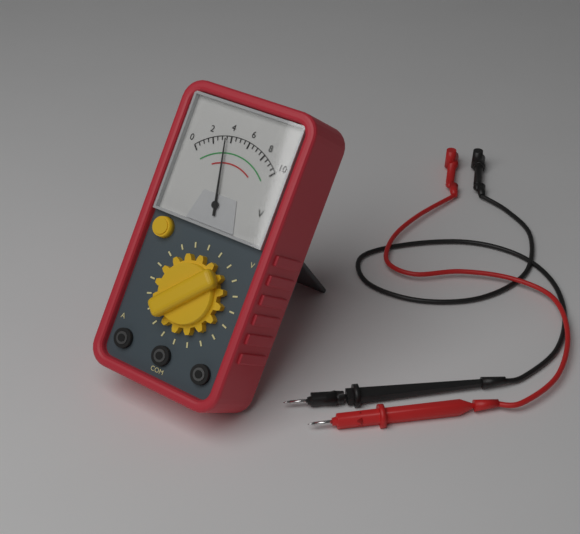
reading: 3.5 V
